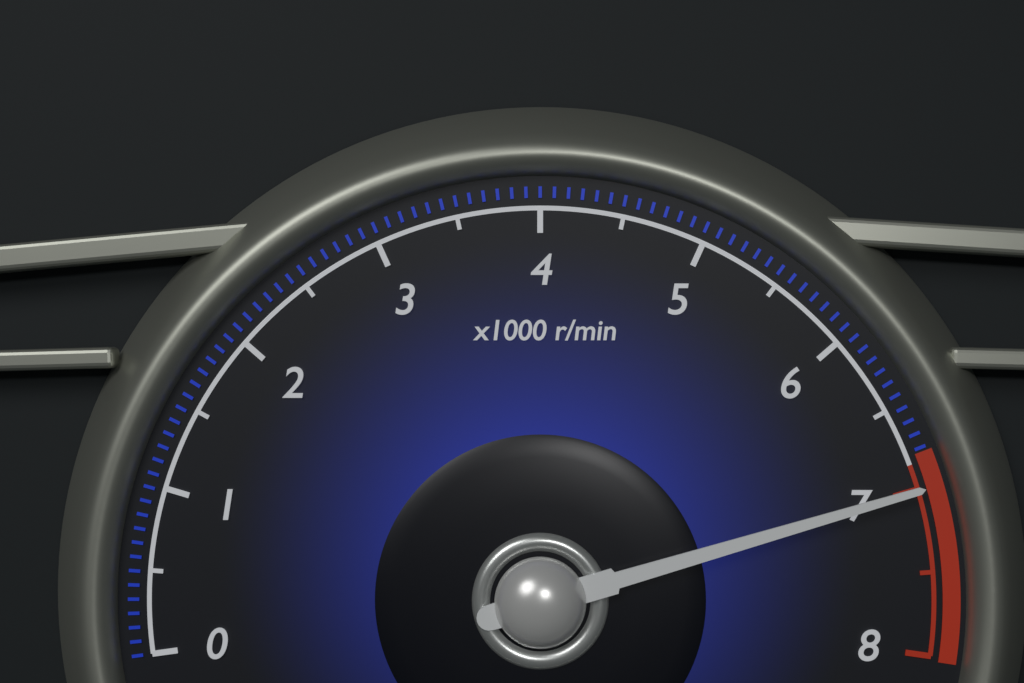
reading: 7.0 x1000 r/min
